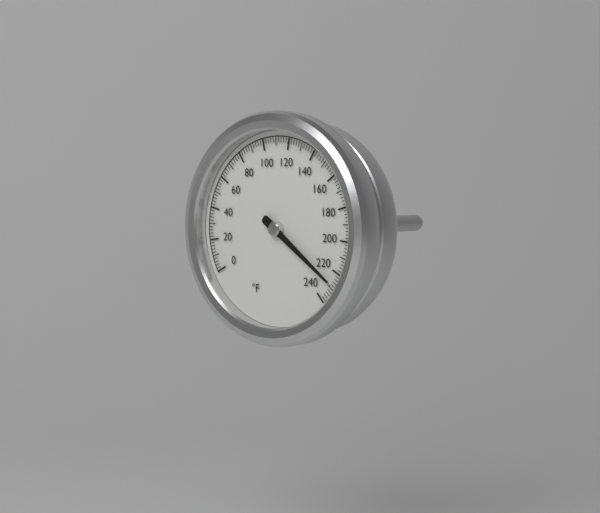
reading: 228 °F
